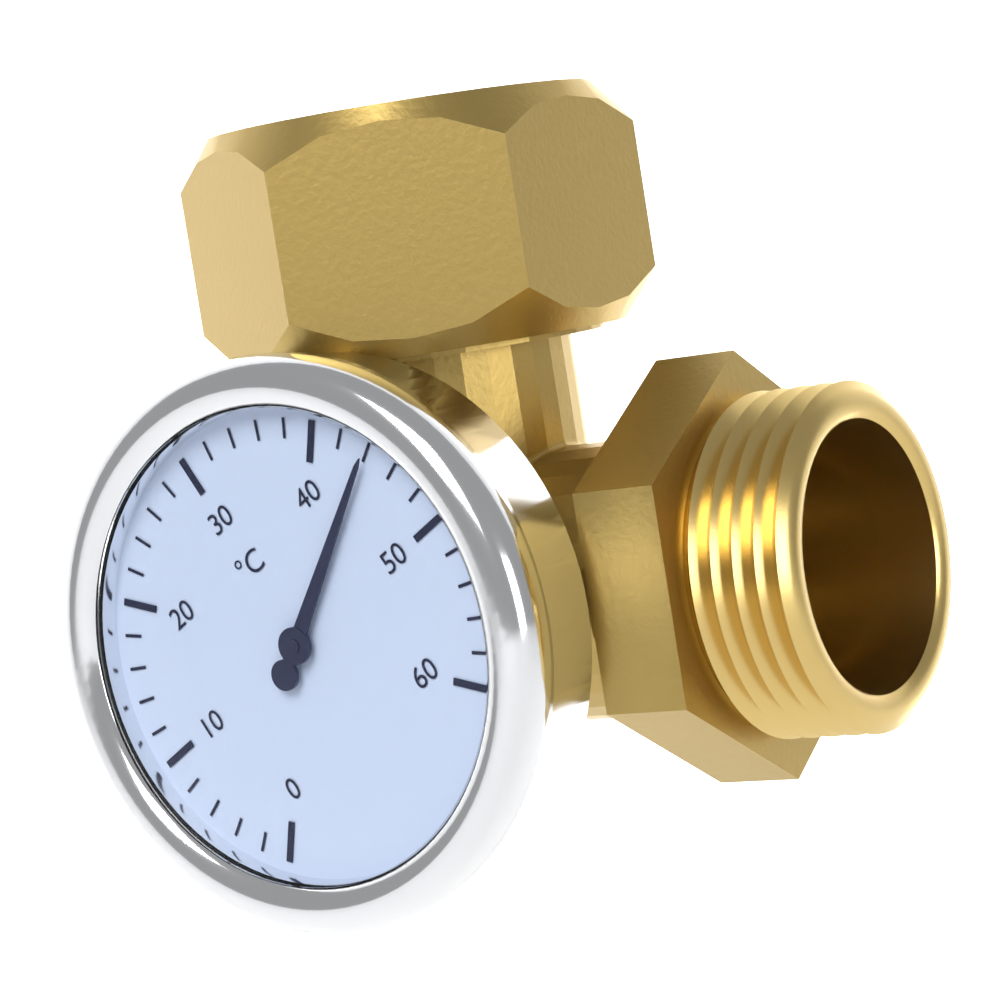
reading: 44 °C
